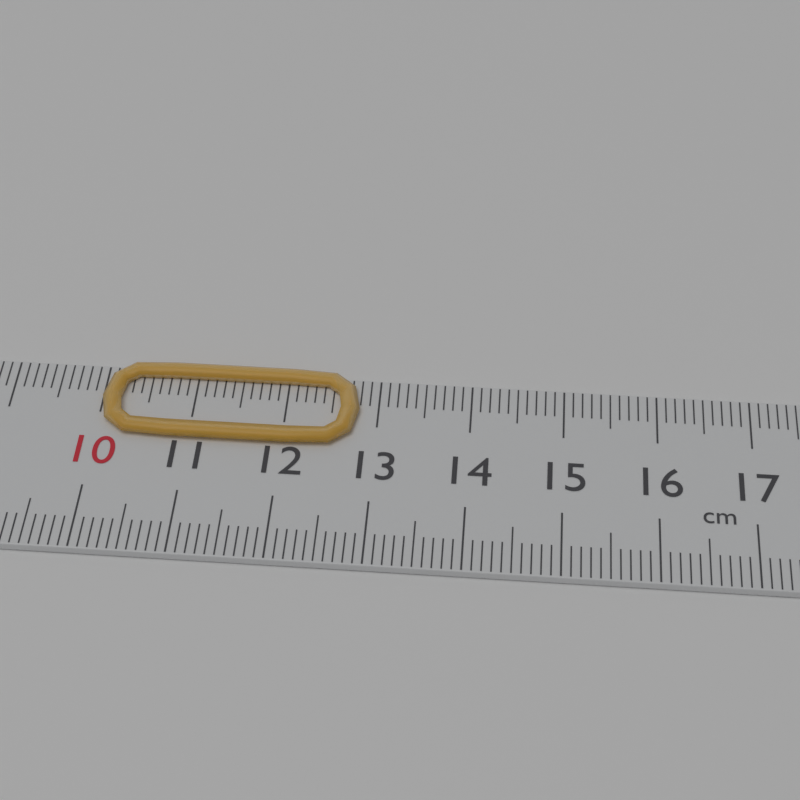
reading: 12.8 cm
